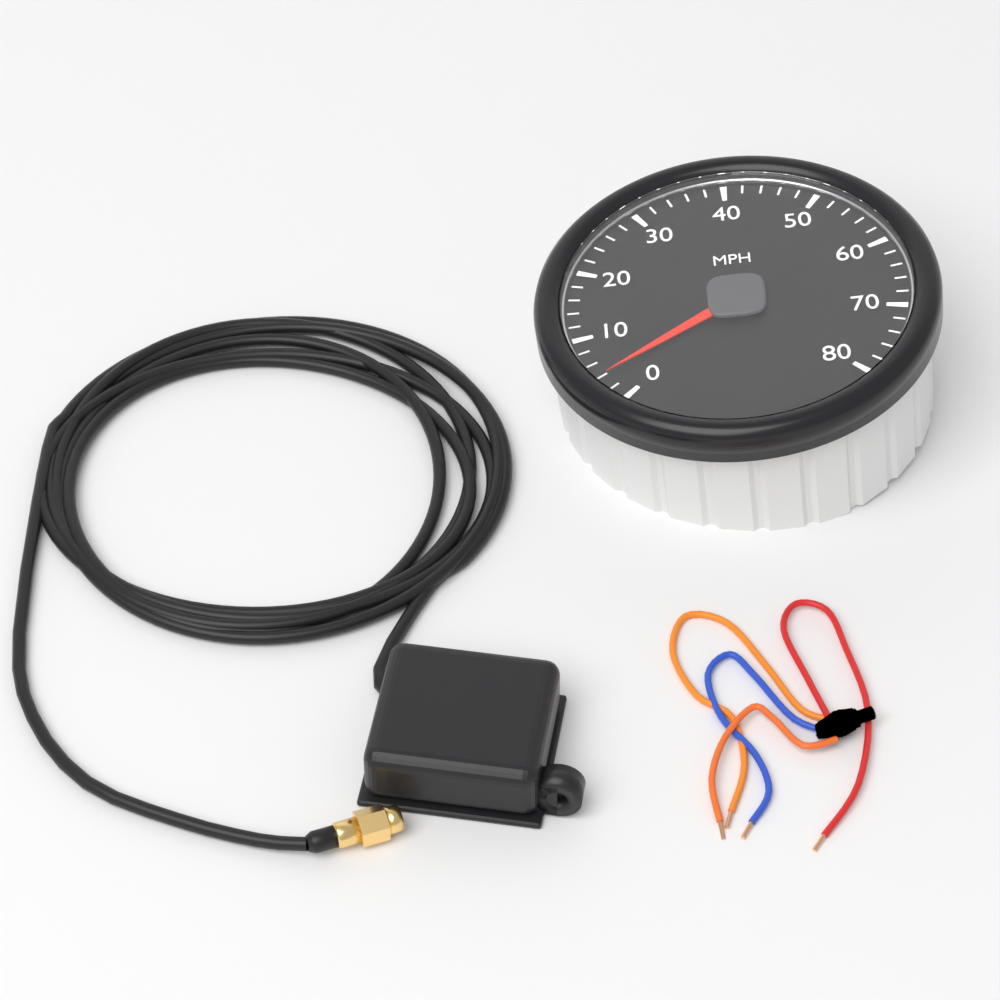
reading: 4 MPH
